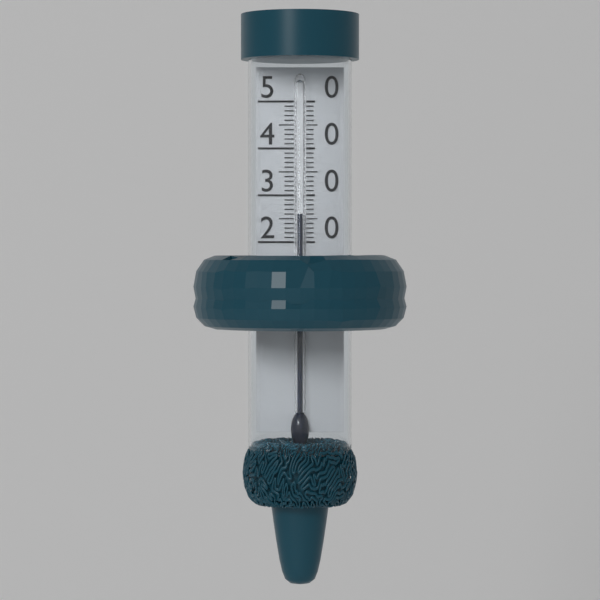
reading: 26 (no unit)
